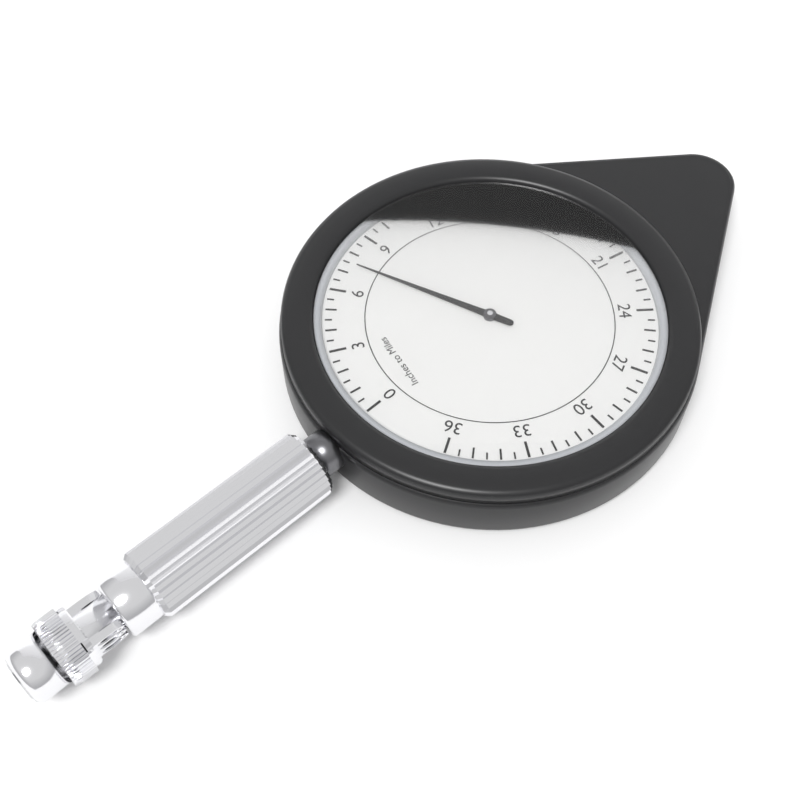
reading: 7.5 miles
